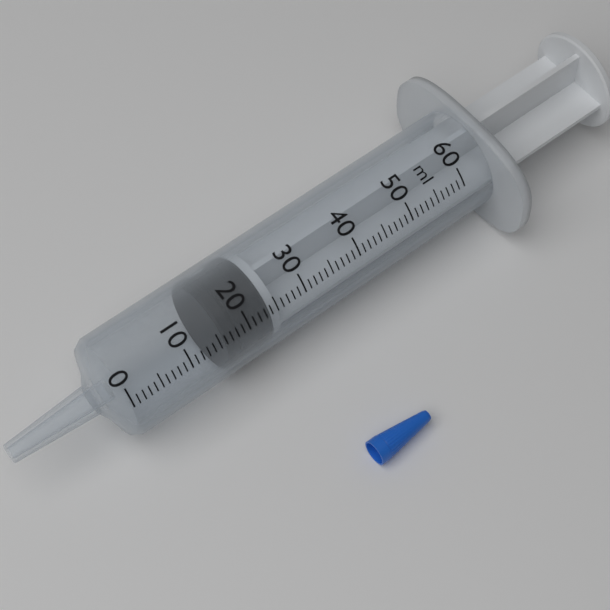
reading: 16 ml
